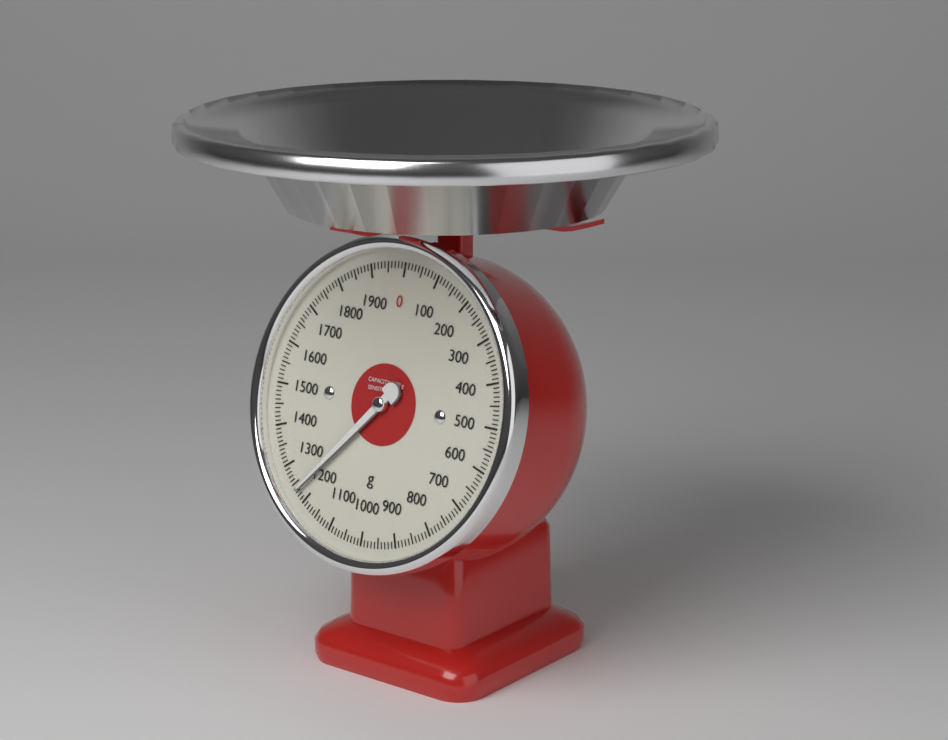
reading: 1230 g
